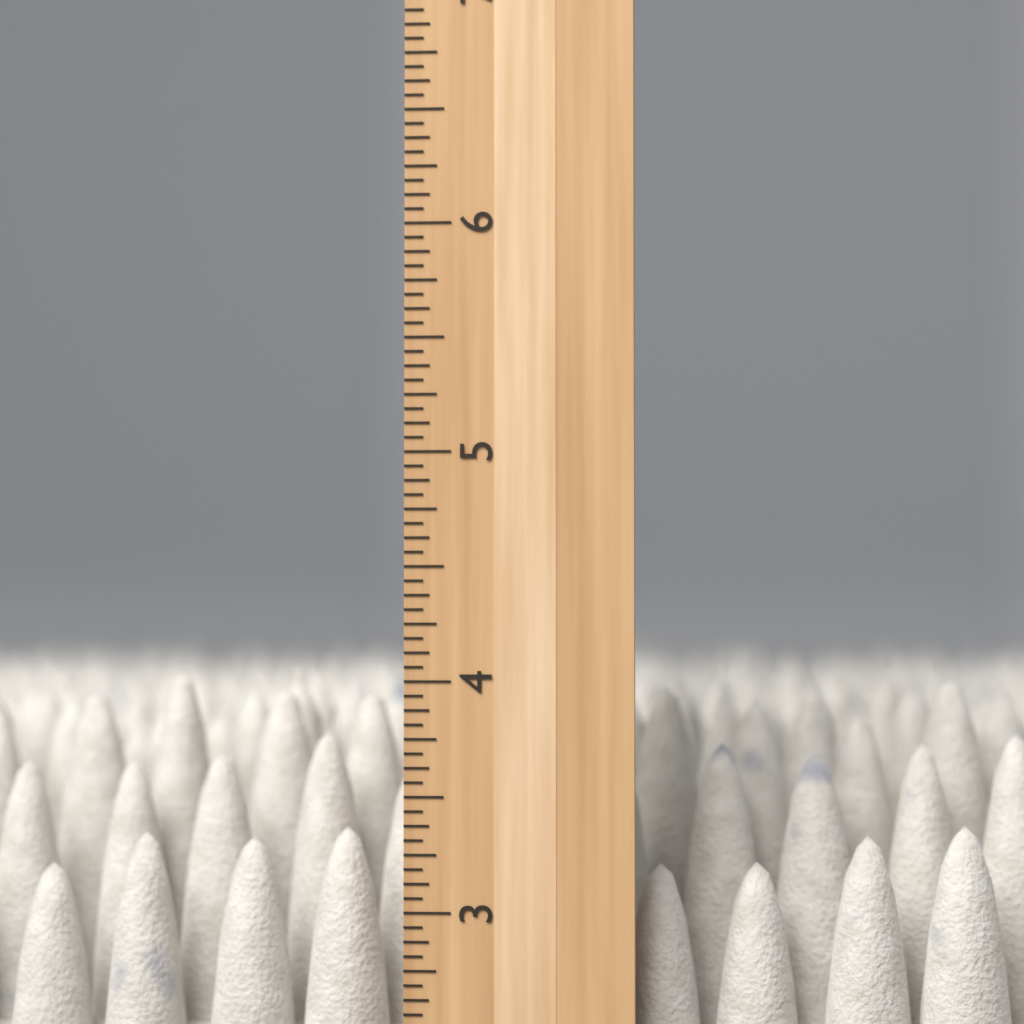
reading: 4.0625 inch
